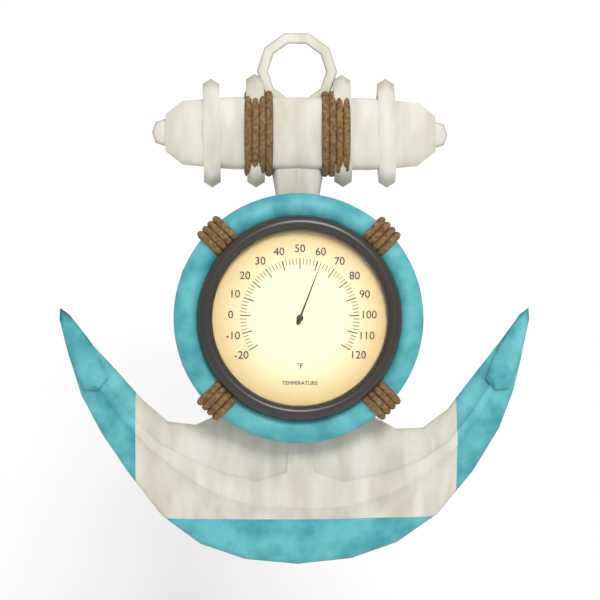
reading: 62 °F
